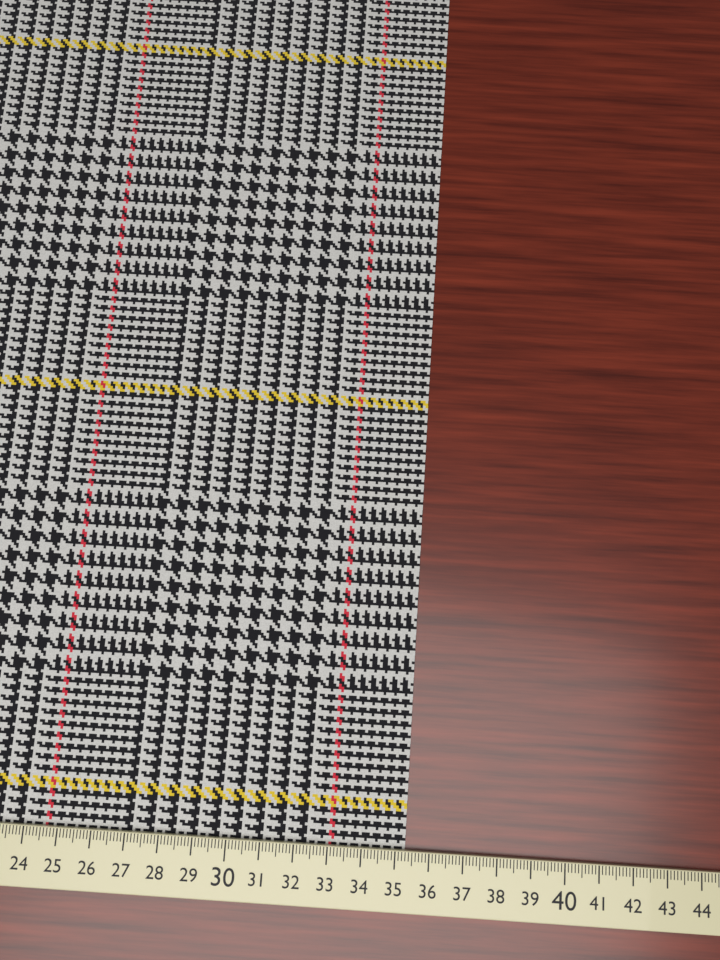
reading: 35.3 cm
